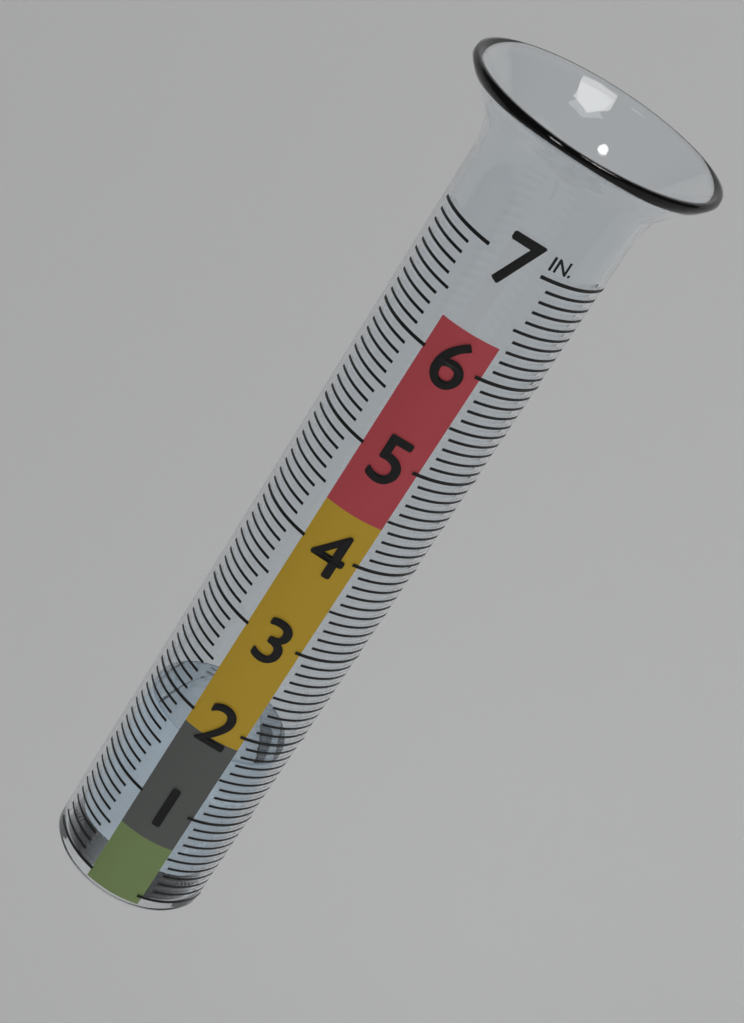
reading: 1.7 in
